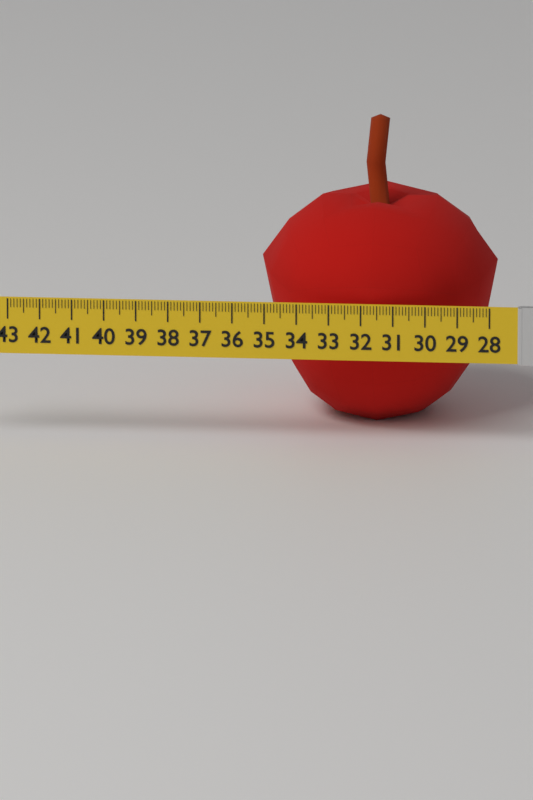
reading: 35.4 (no unit)
